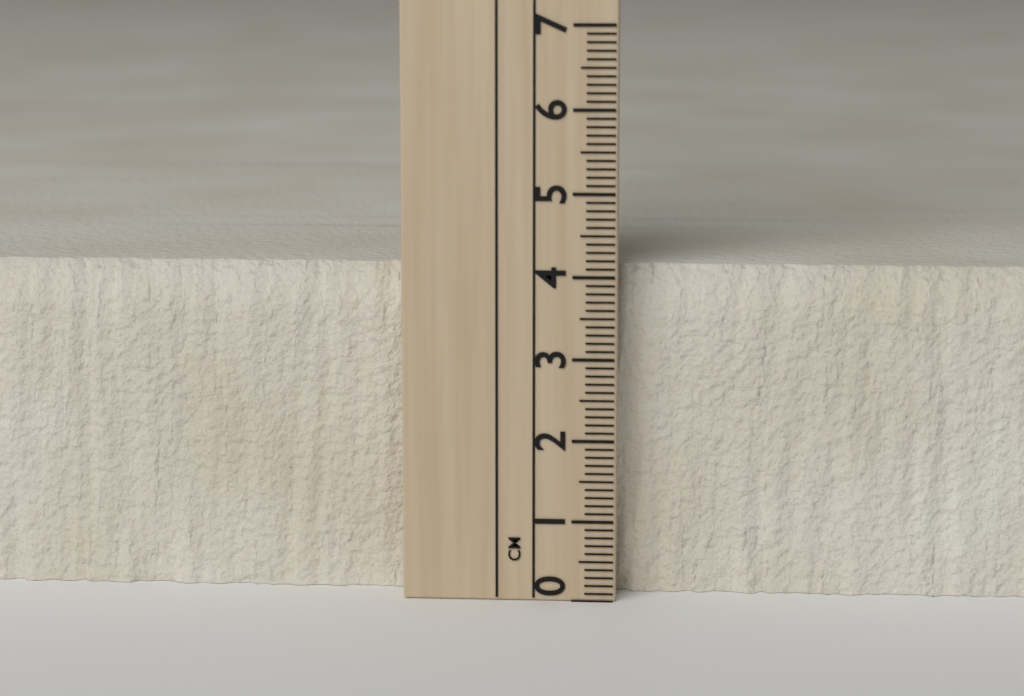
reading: 4.1 cm
